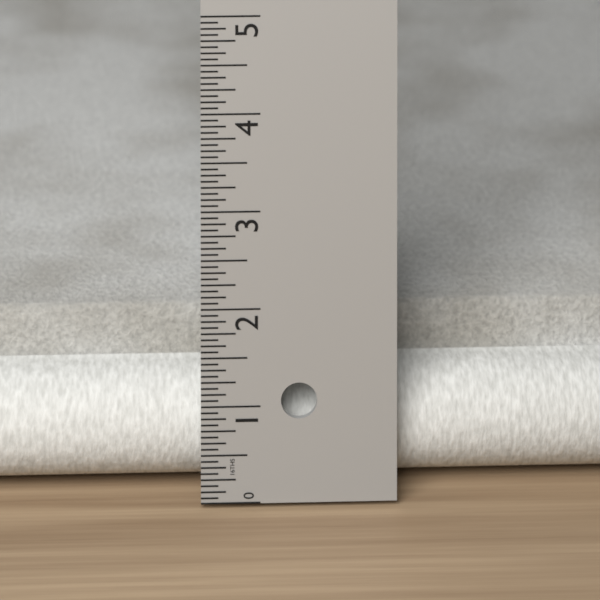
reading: 1.5625 in
